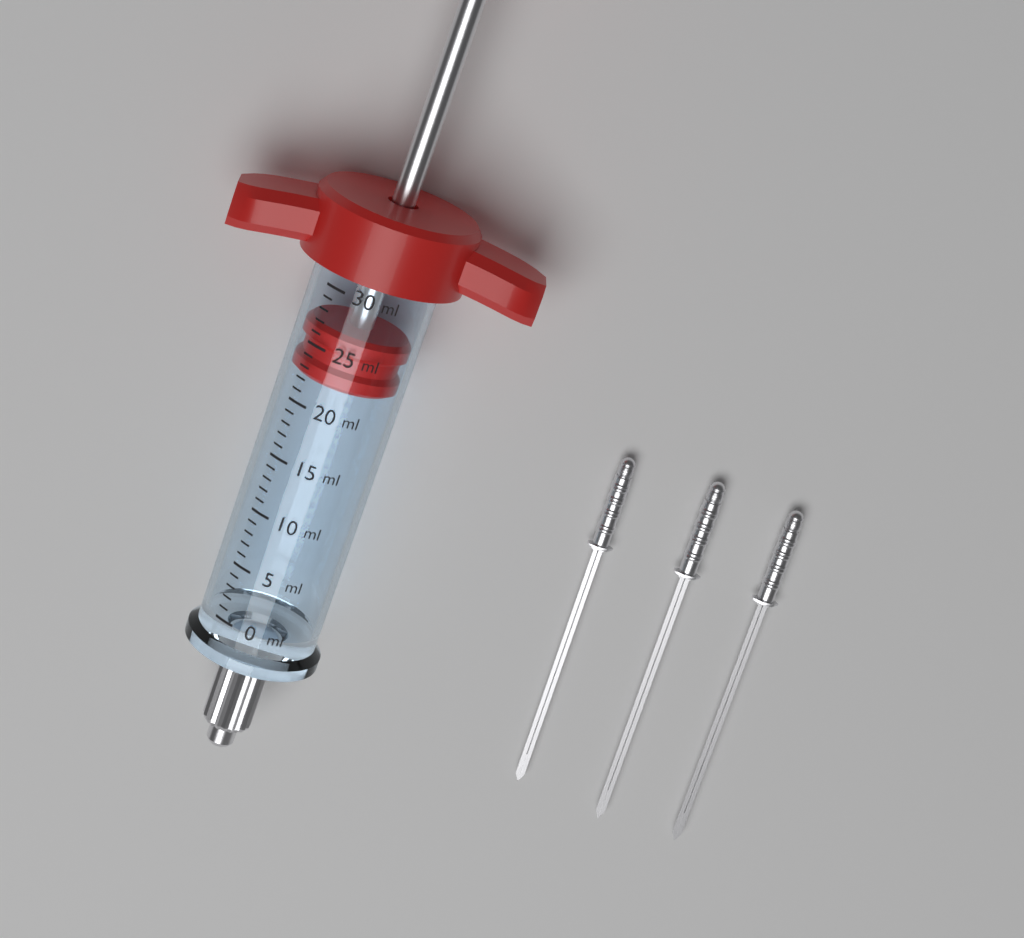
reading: 22 ml
